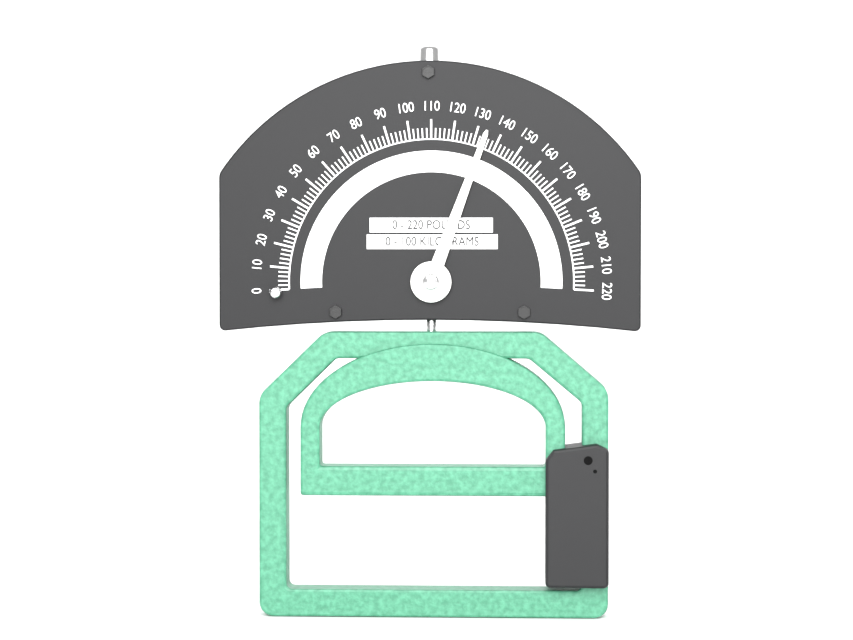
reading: 134 lb
